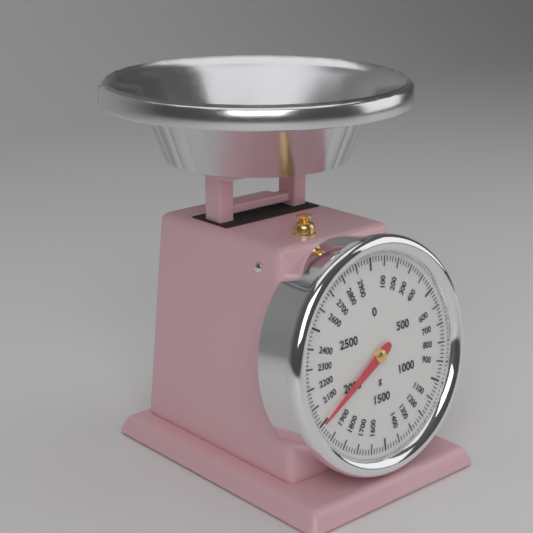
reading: 2000 g
